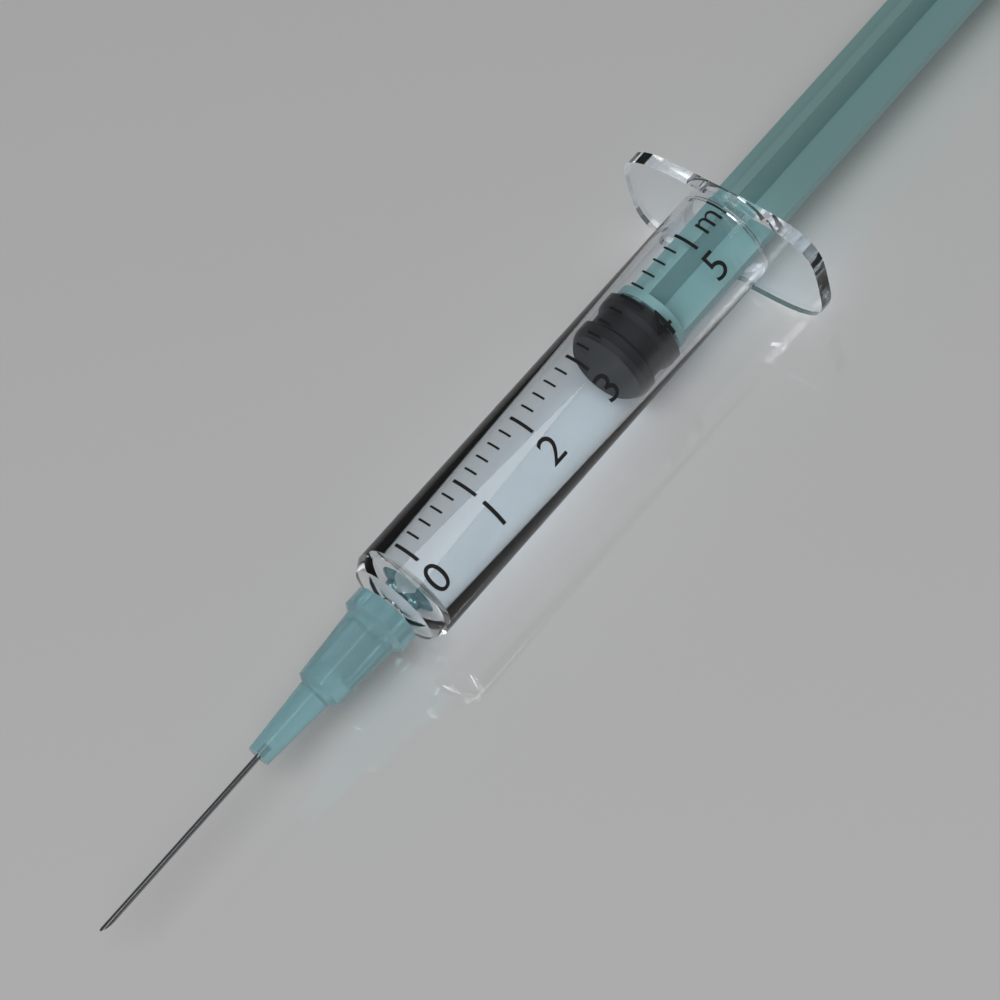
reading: 3.4 ml
